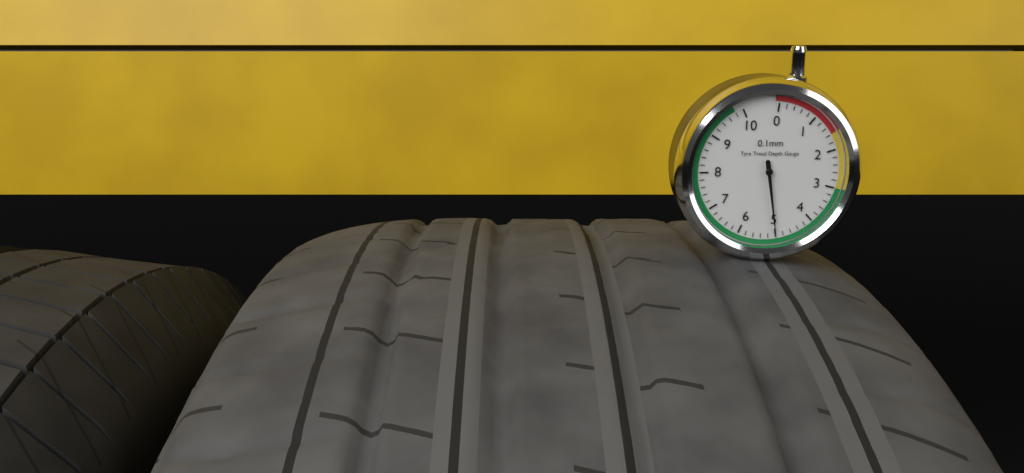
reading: 5.0 mm
